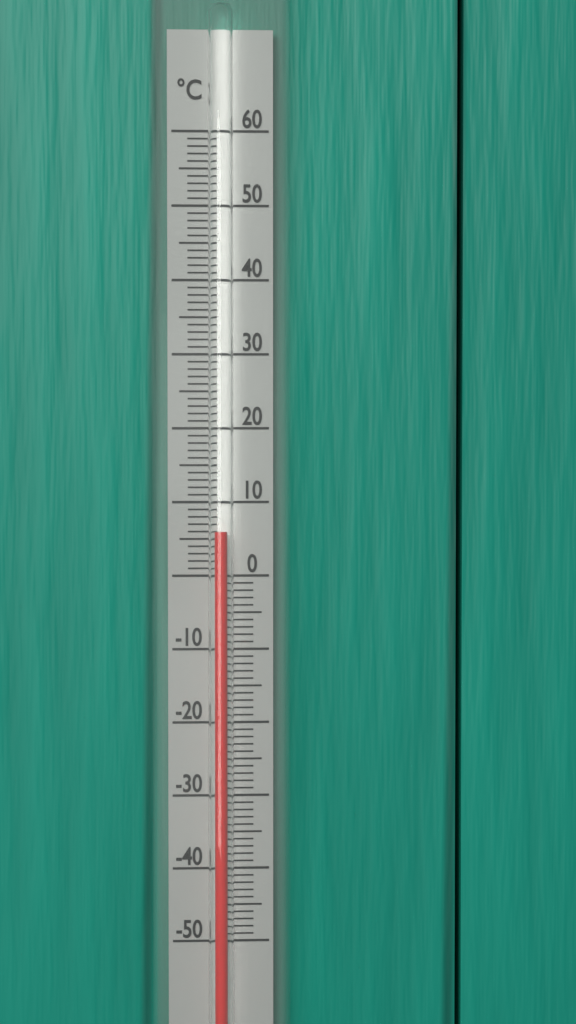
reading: 6 °C
